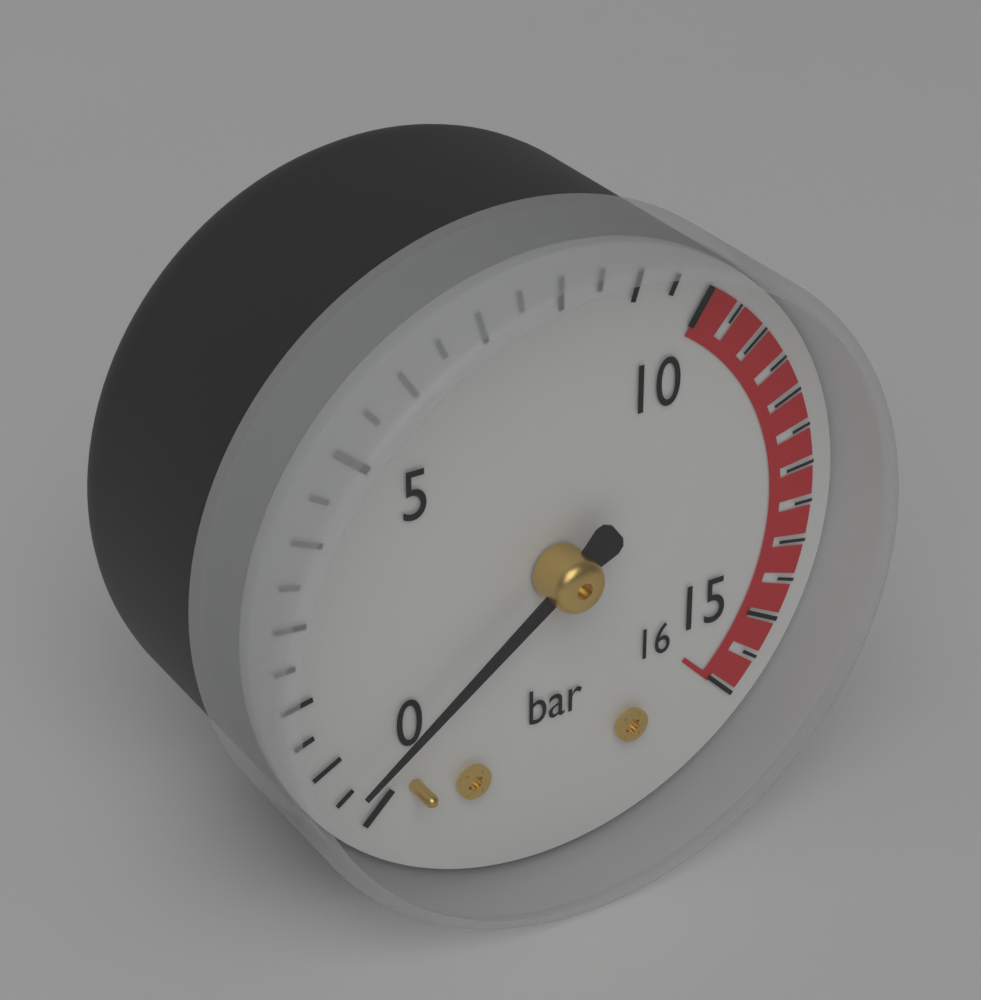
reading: 0.5 bar
